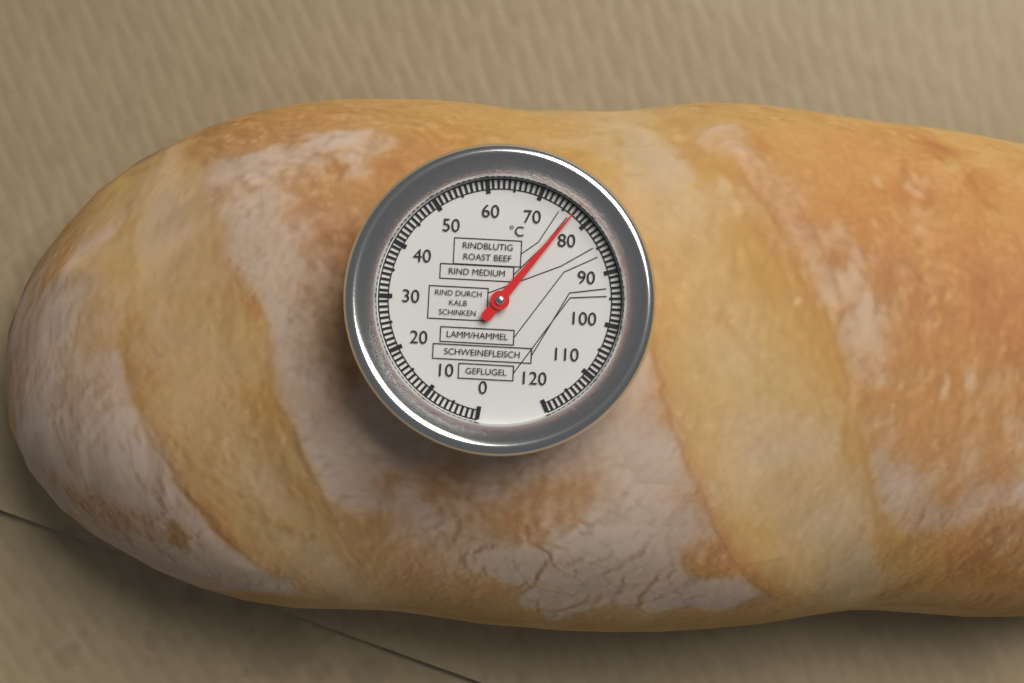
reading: 77 °C
